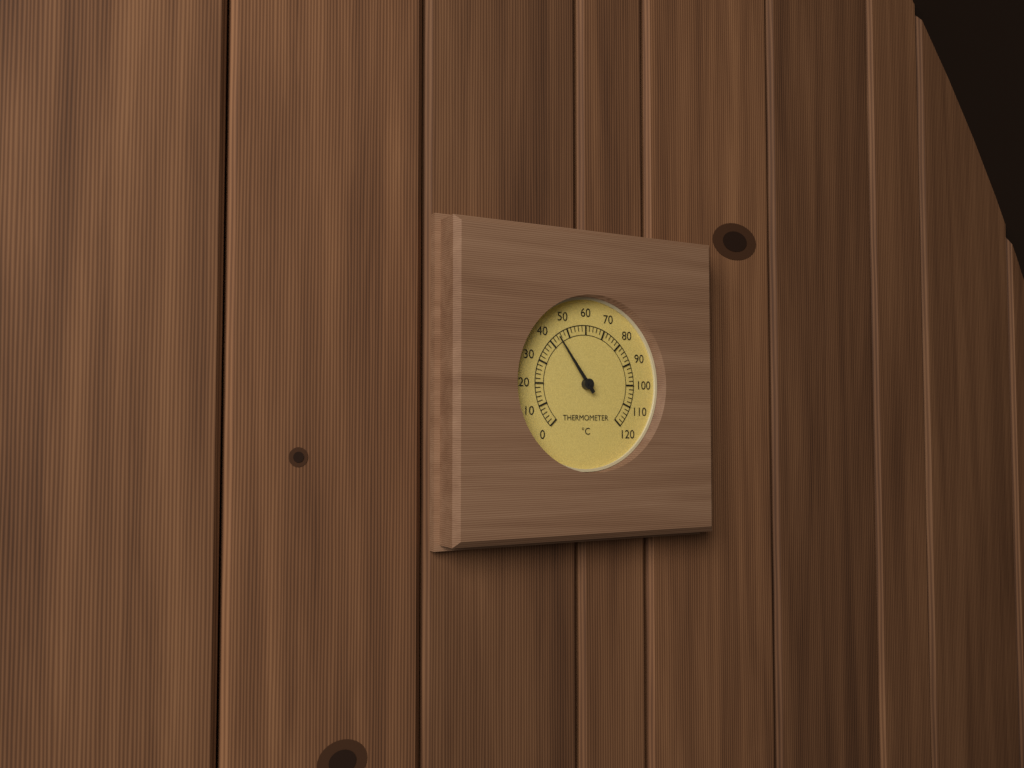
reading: 44 °C
